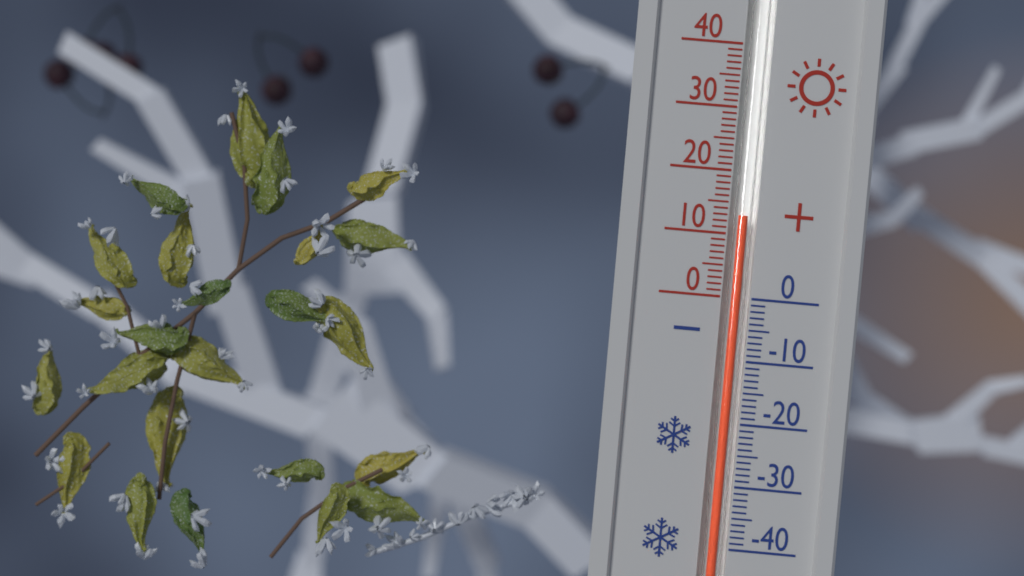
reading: 13 (no unit)
